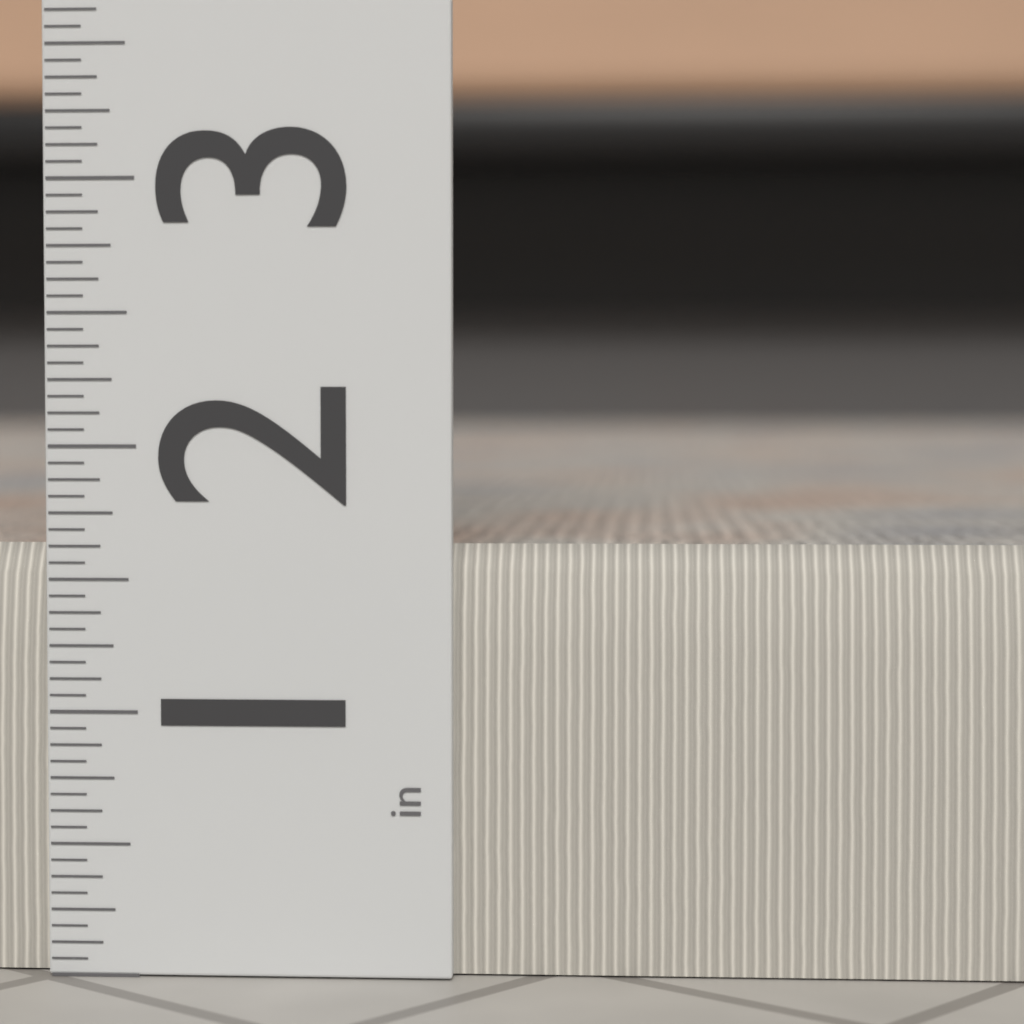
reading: 1.6250 in
